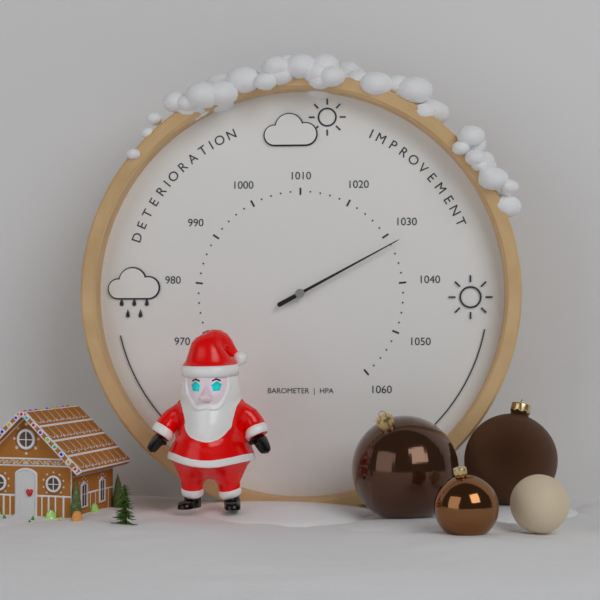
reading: 1032 hPa
